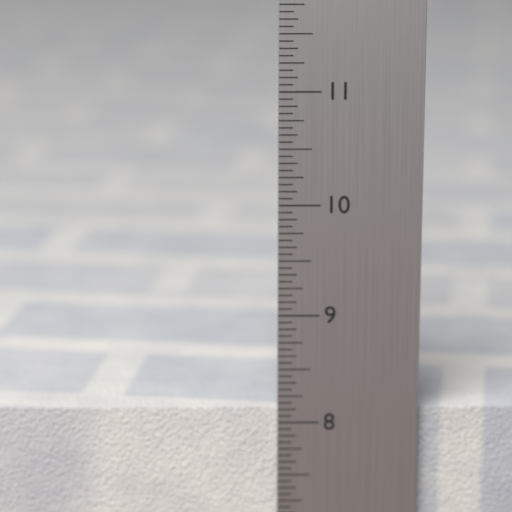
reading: 8.1250 in
